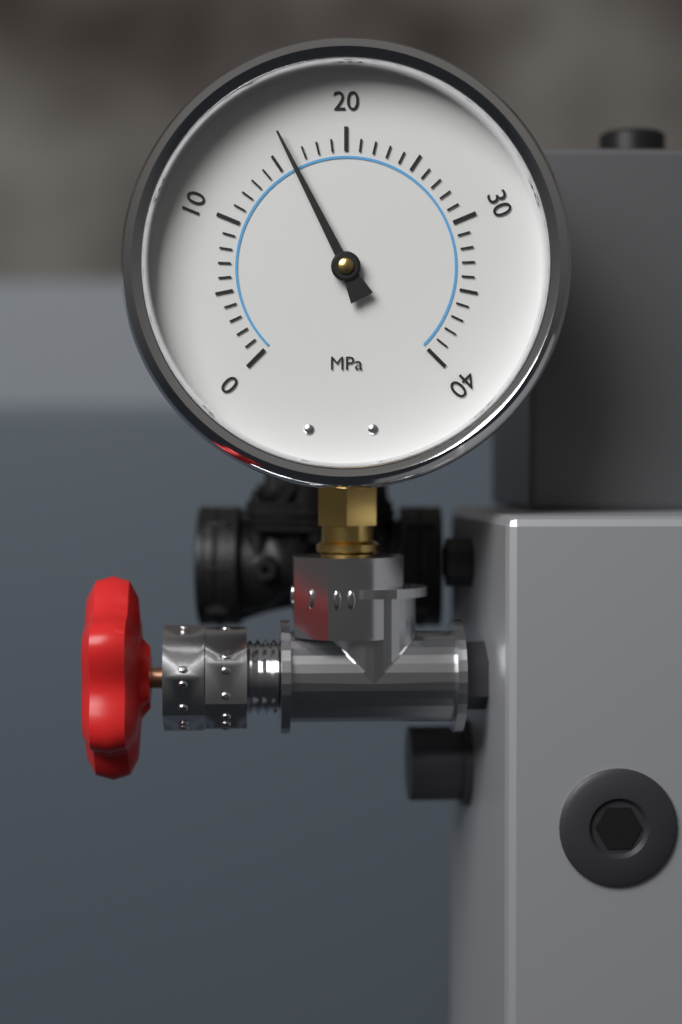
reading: 16 MPa
